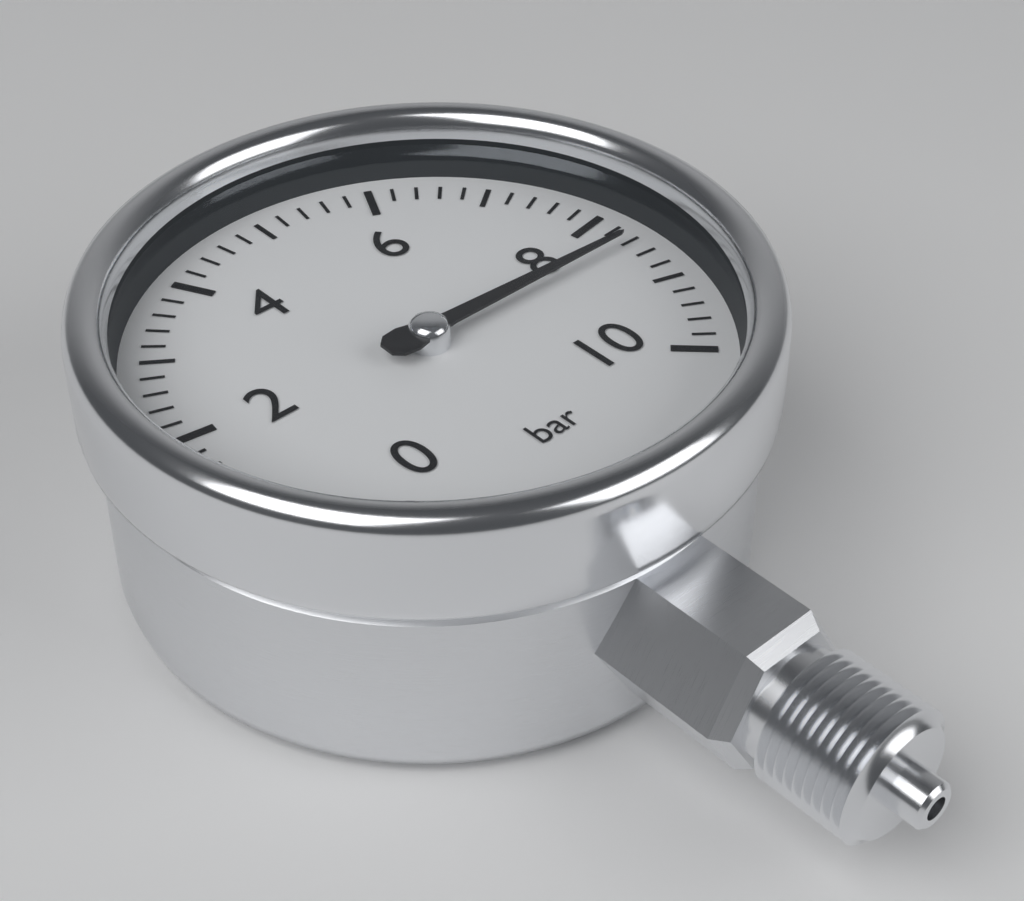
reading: 8.4 bar
